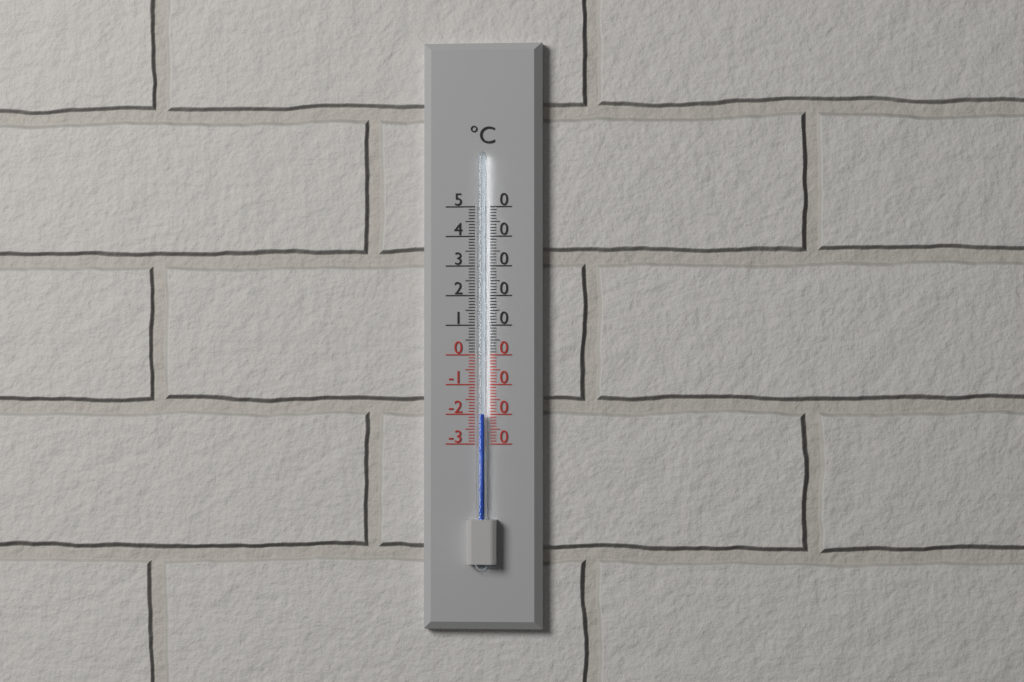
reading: -20 °C
